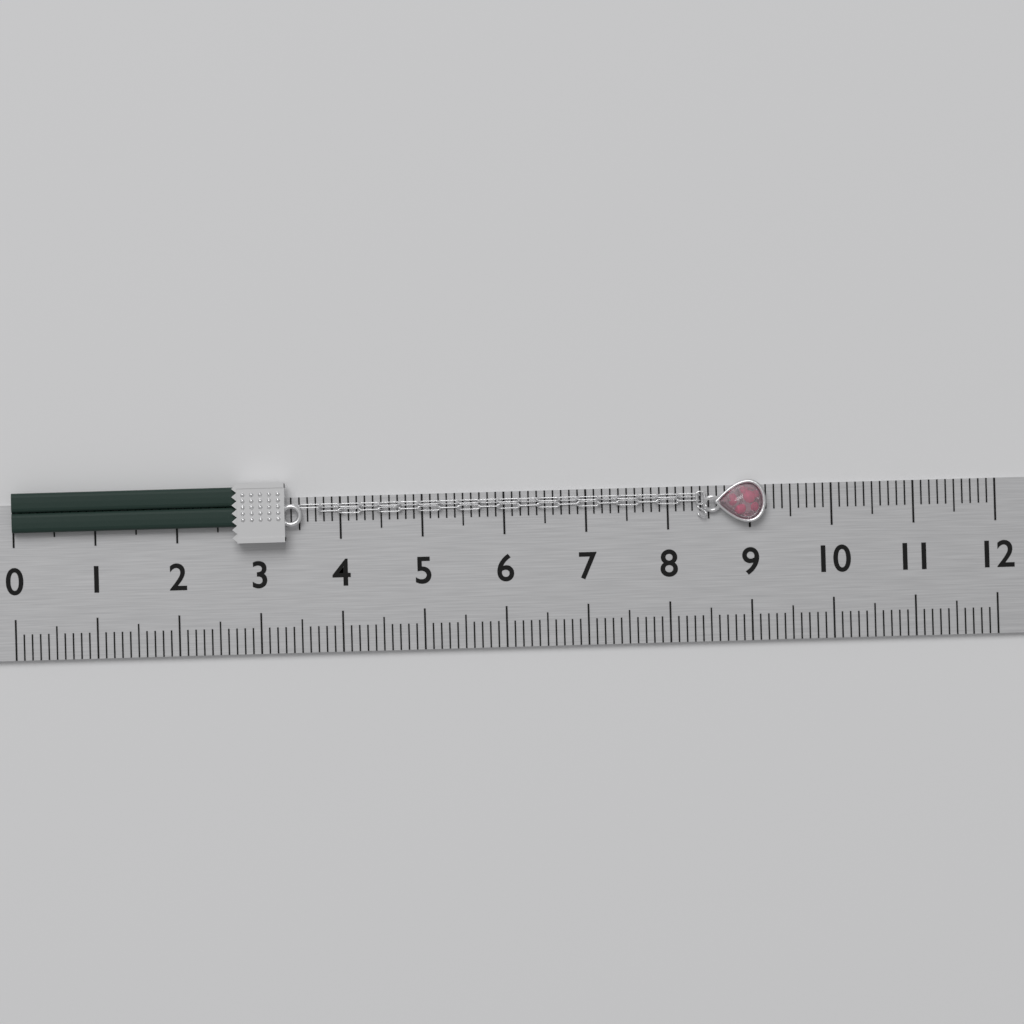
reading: 9.2 (no unit)
